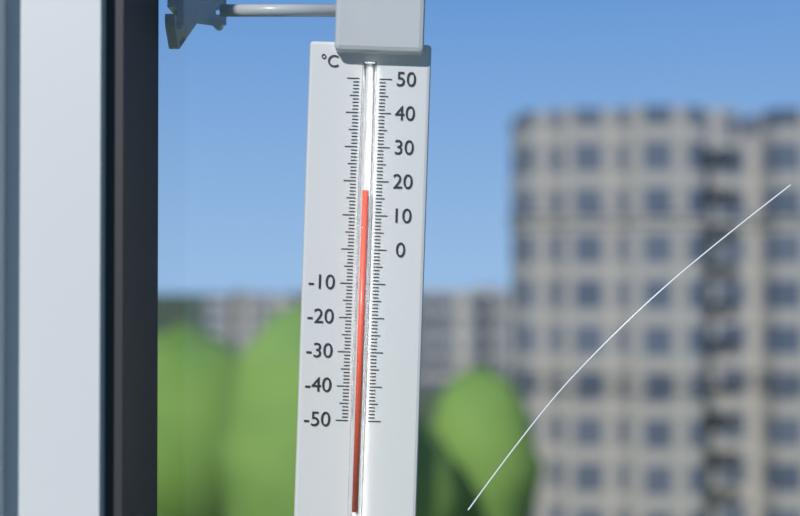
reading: 17 °C
